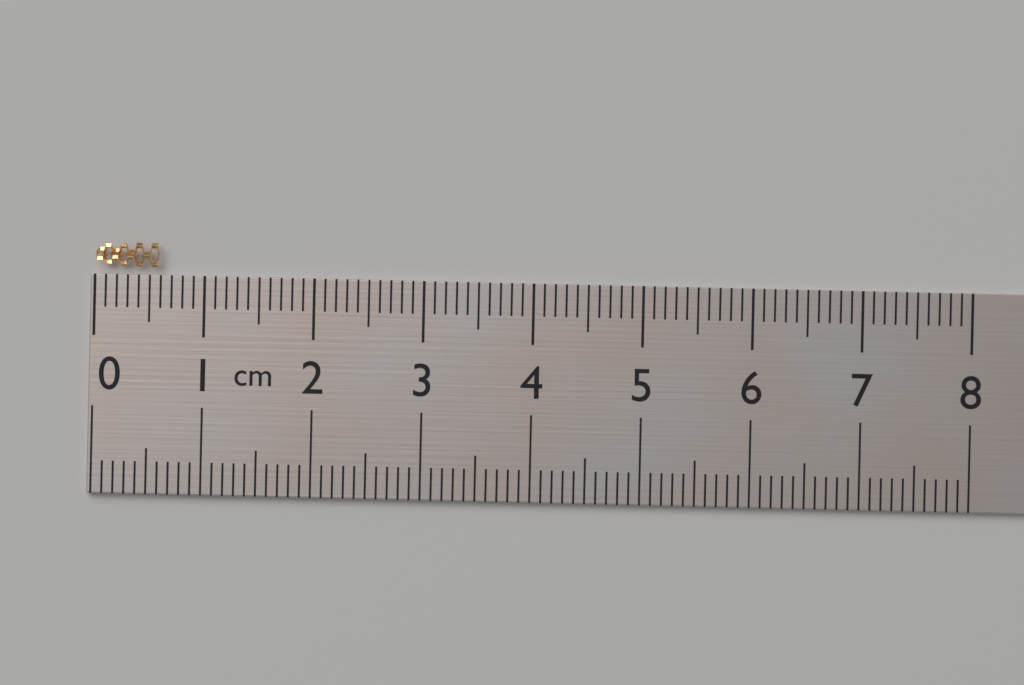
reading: 0.6 cm
